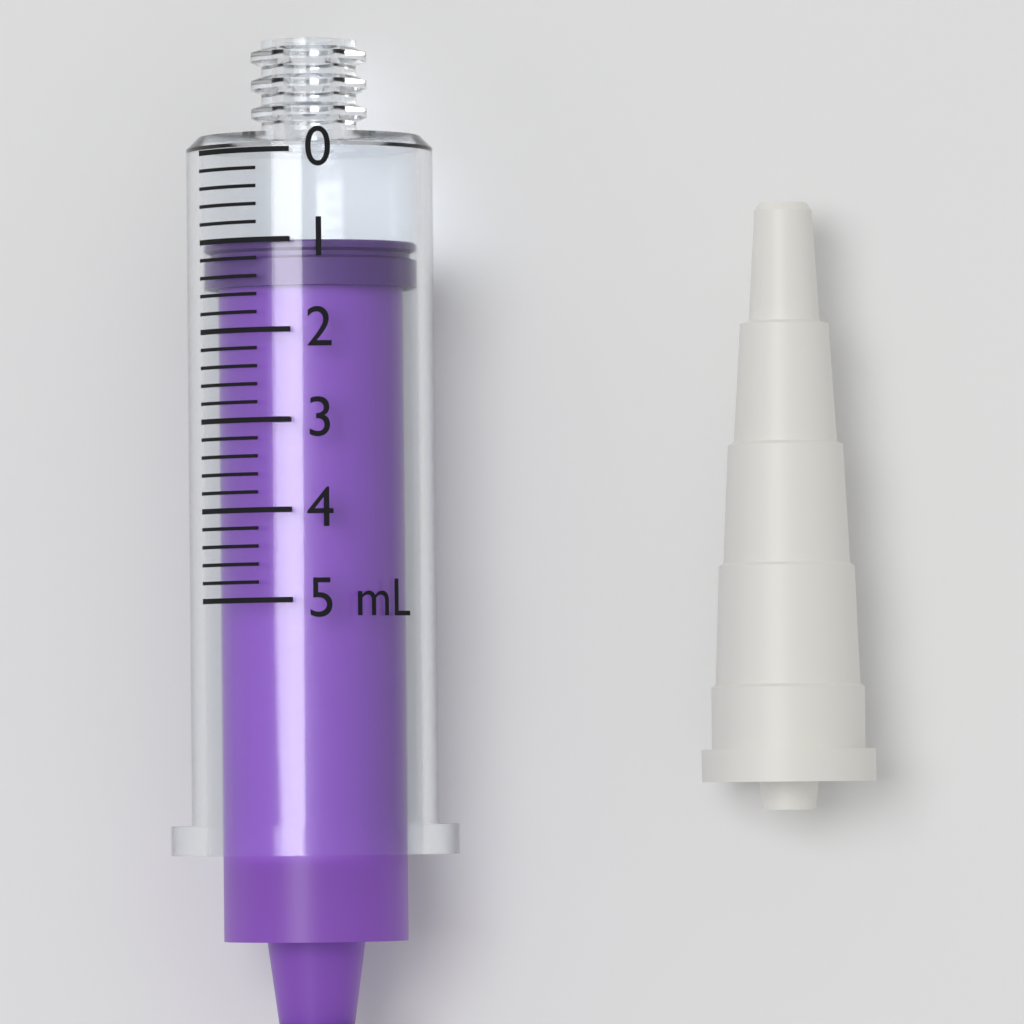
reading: 1.0 mL
